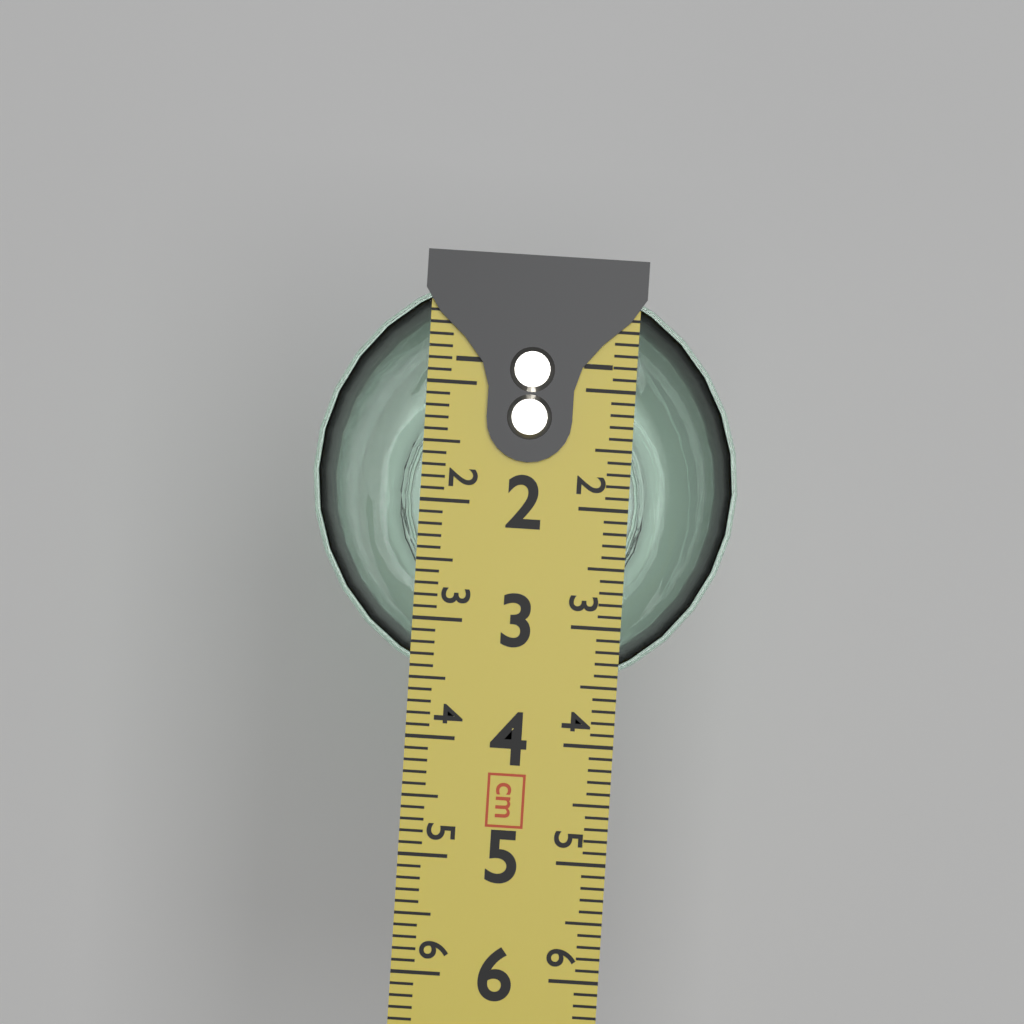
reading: 3.6 cm
